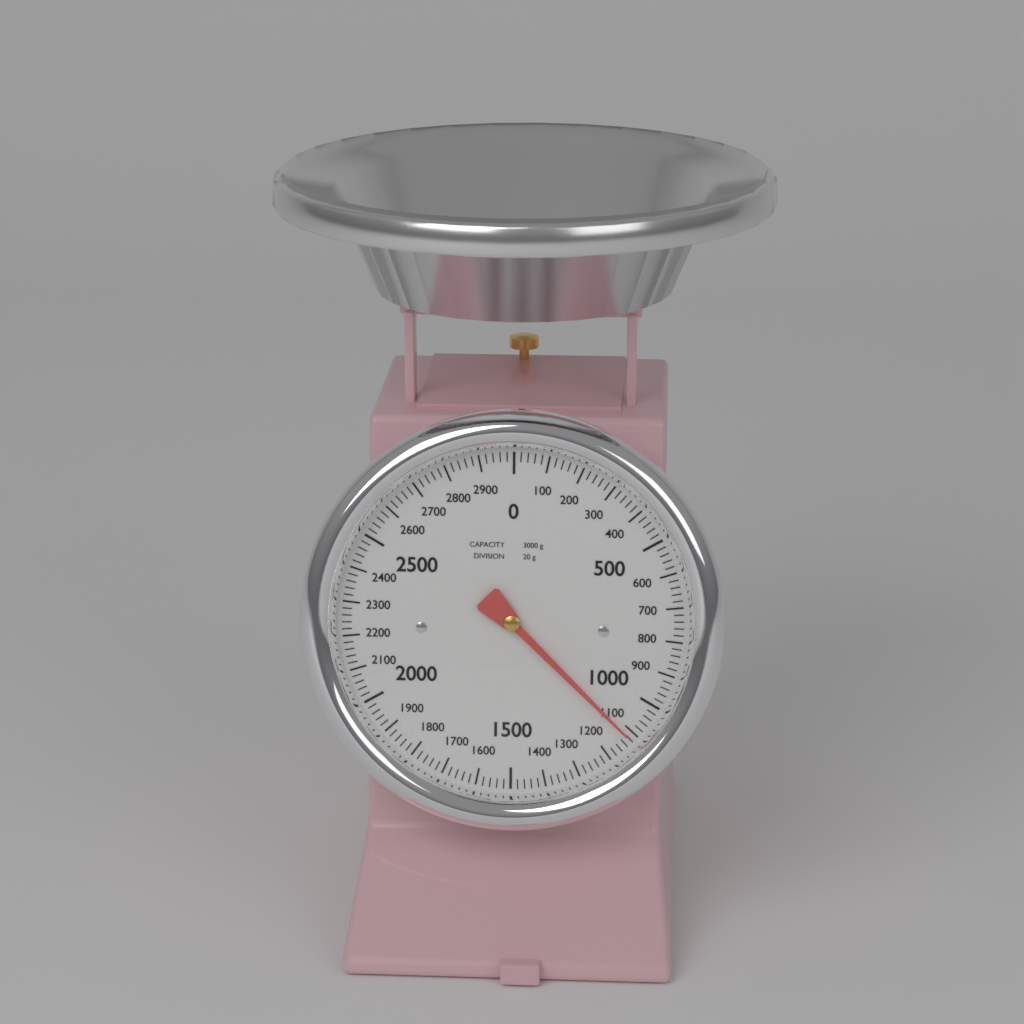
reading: 1120 g
